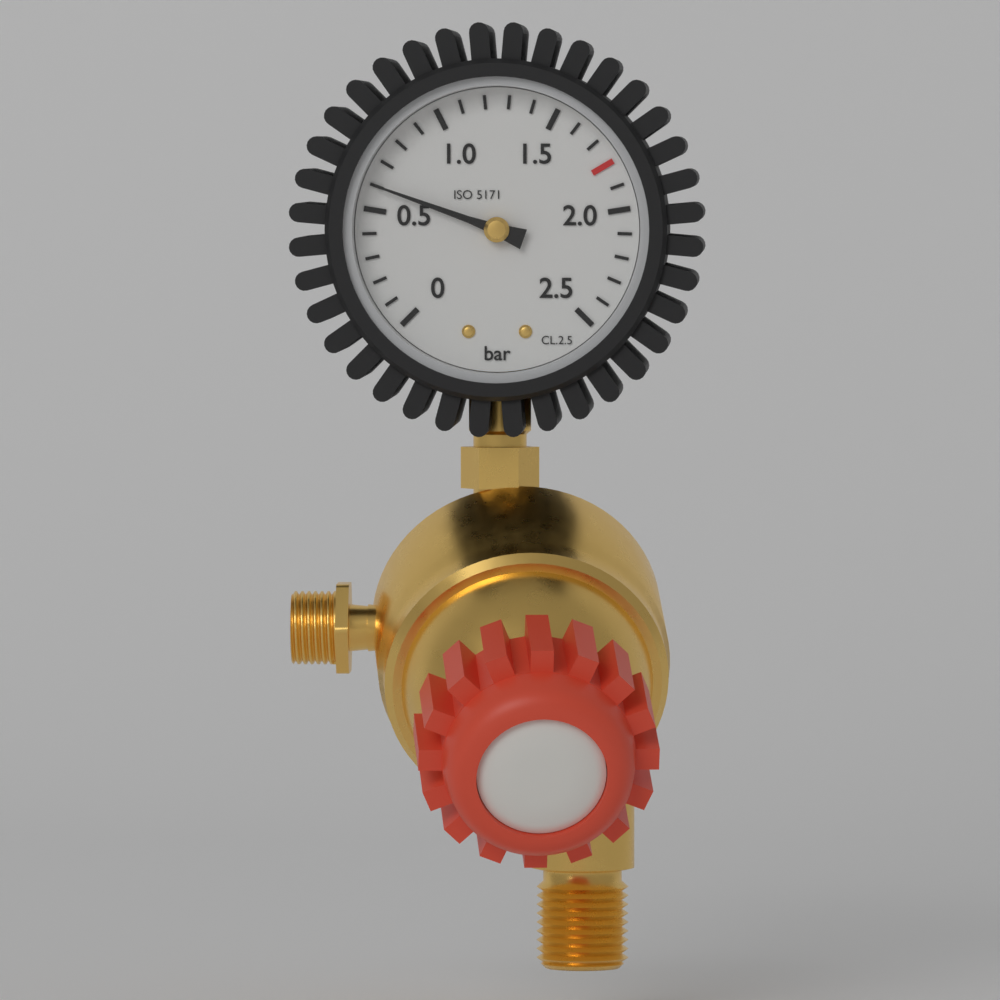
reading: 0.6 bar
